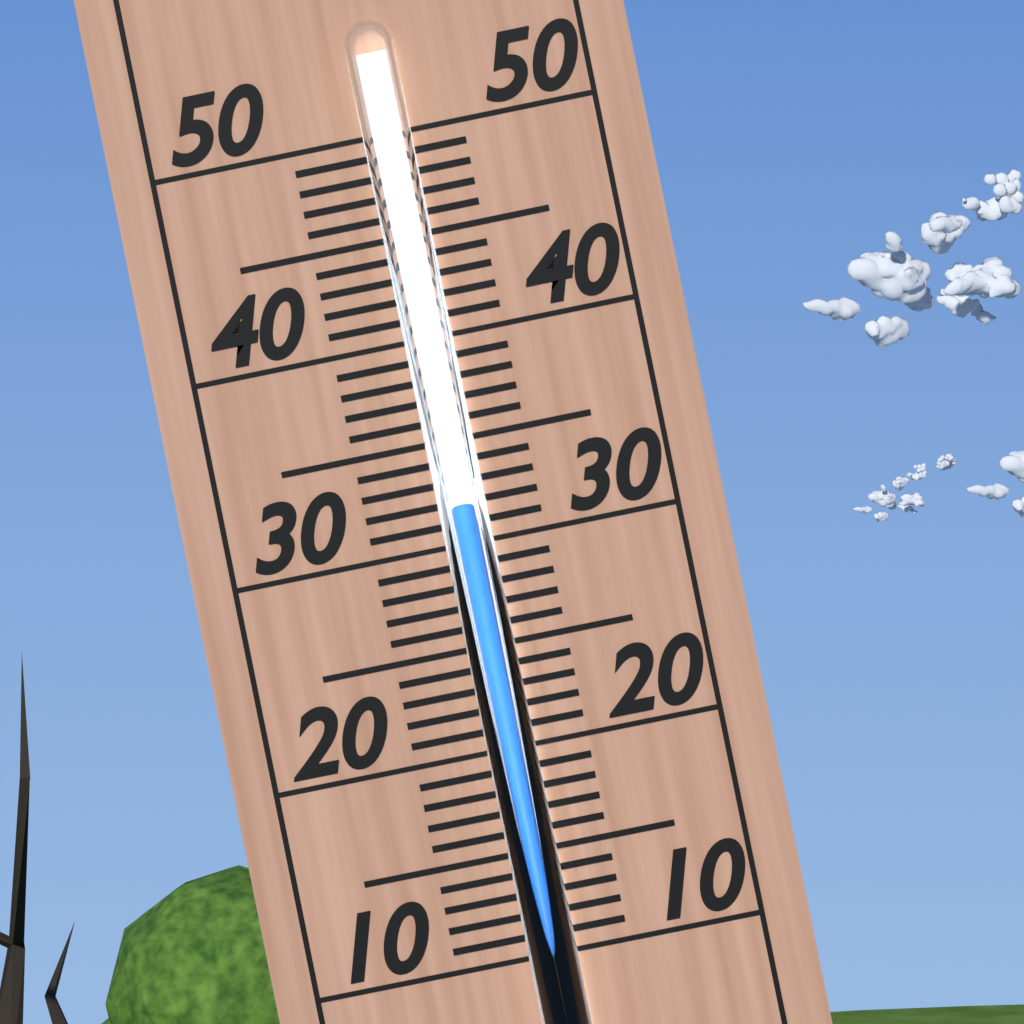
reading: 32 (no unit)
